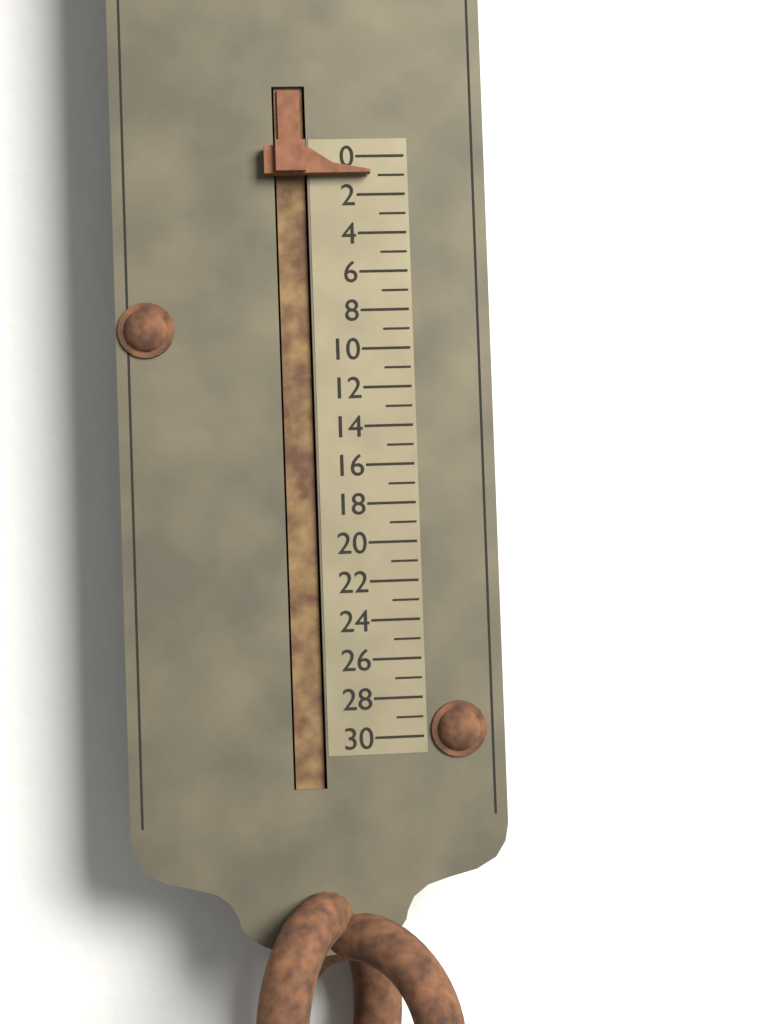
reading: 1 (no unit)
